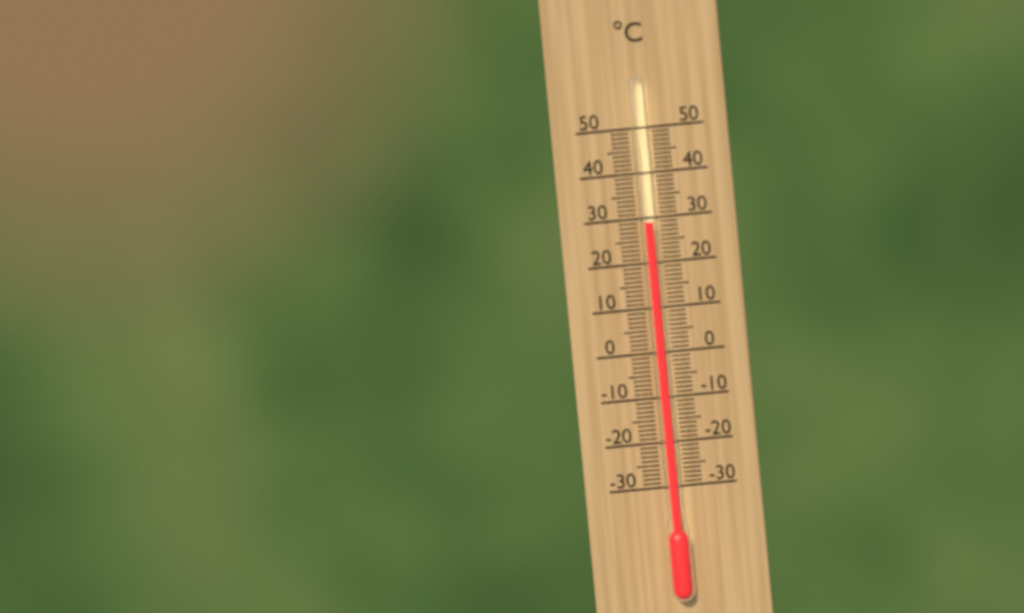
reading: 29 °C
